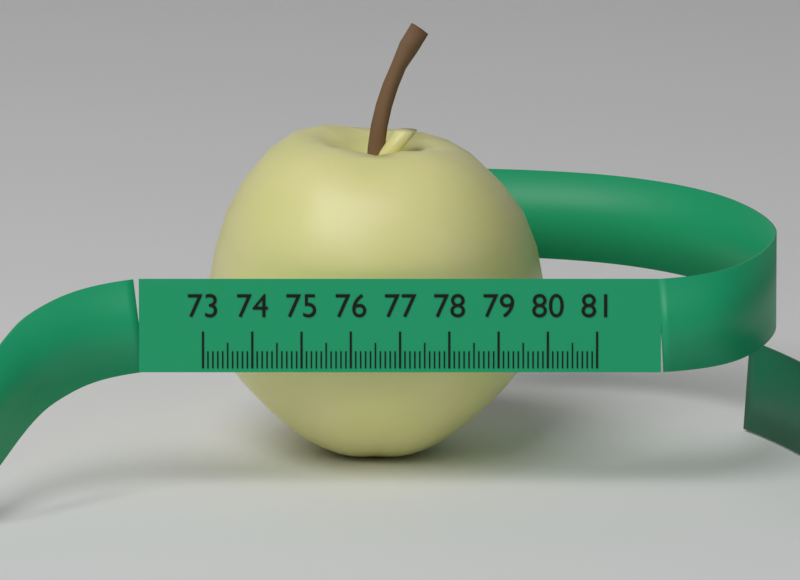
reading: 80.0 (no unit)
